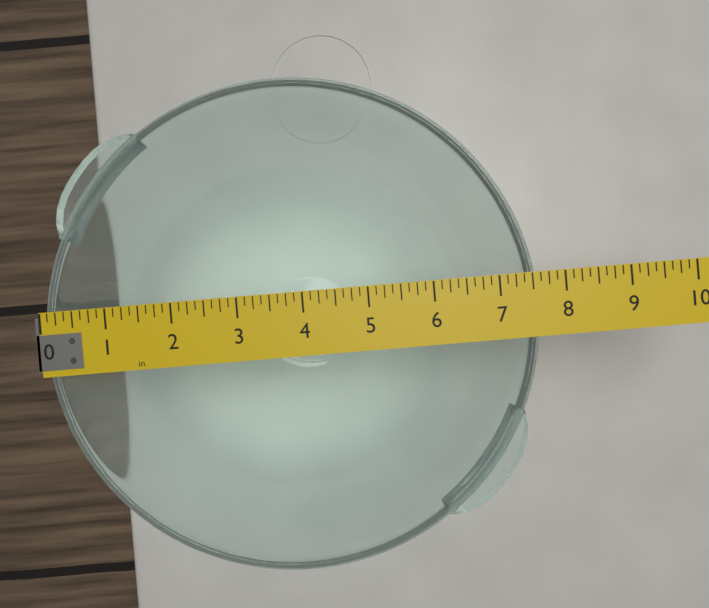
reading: 7.625 in
